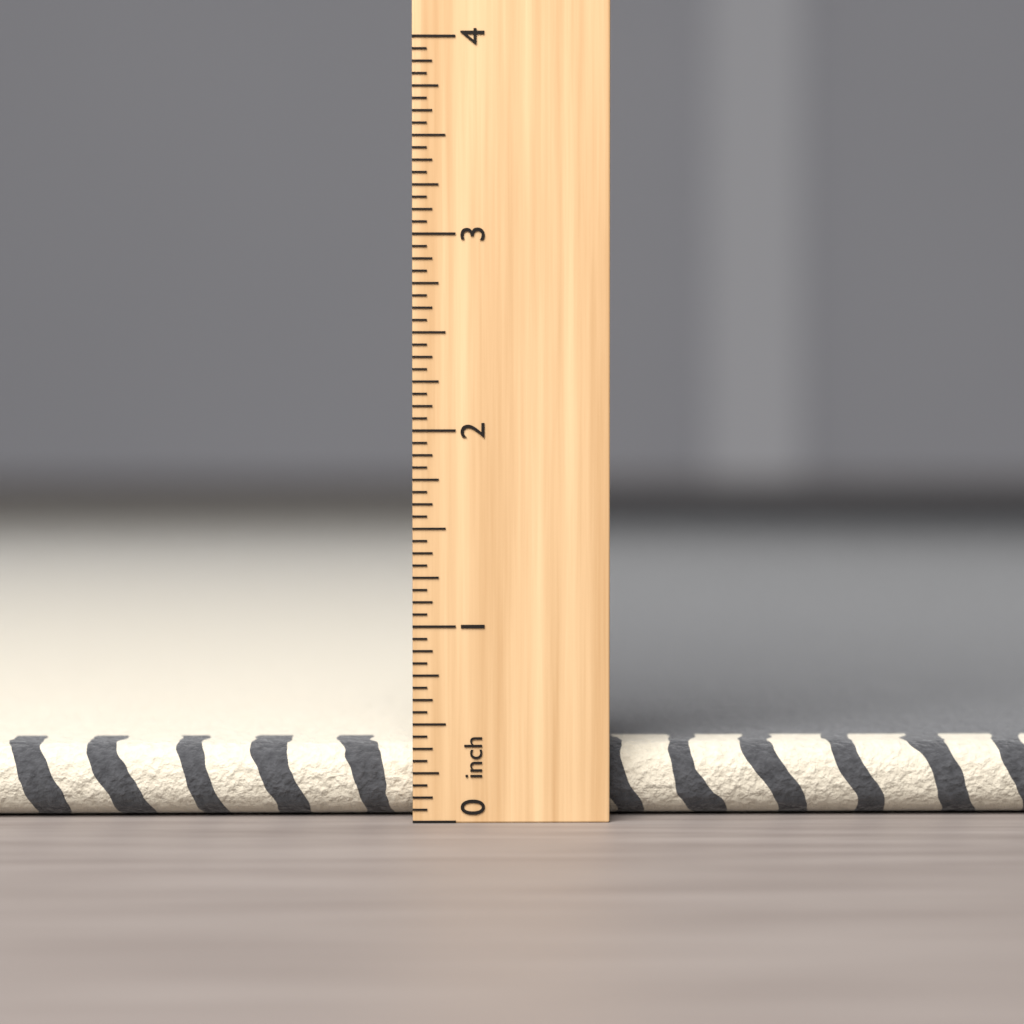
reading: 0.3750 inch
